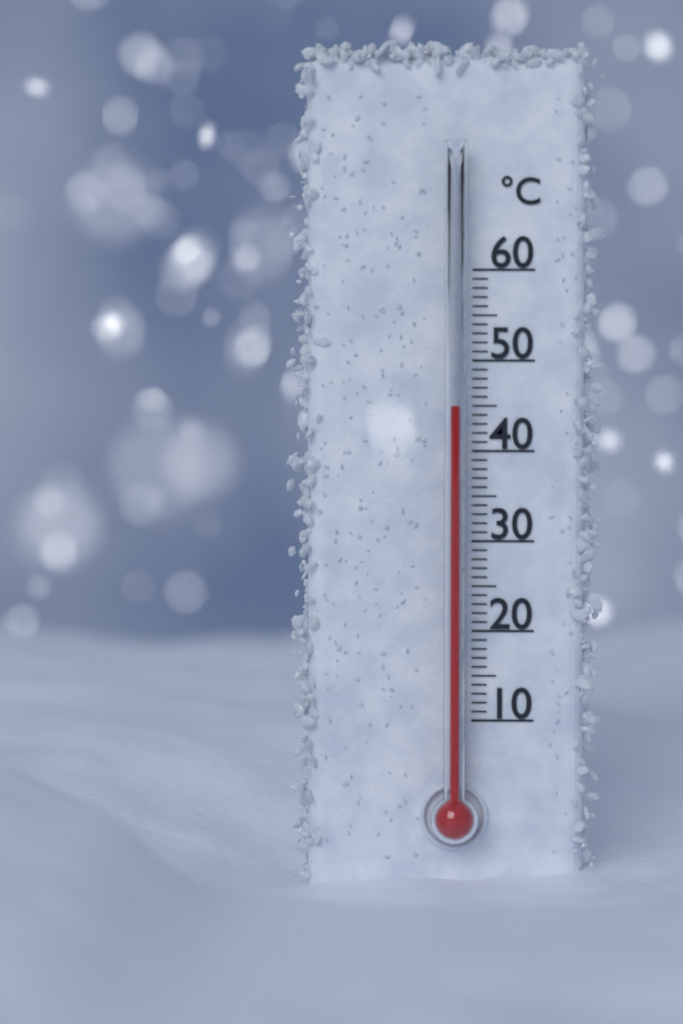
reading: 45 °C
